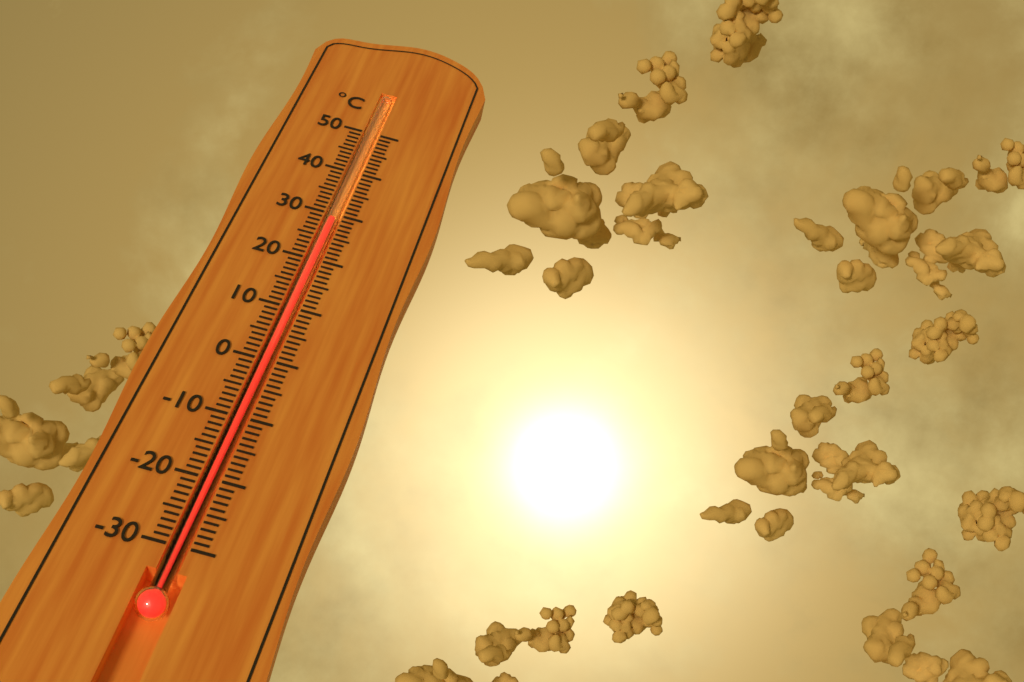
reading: 29 °C
